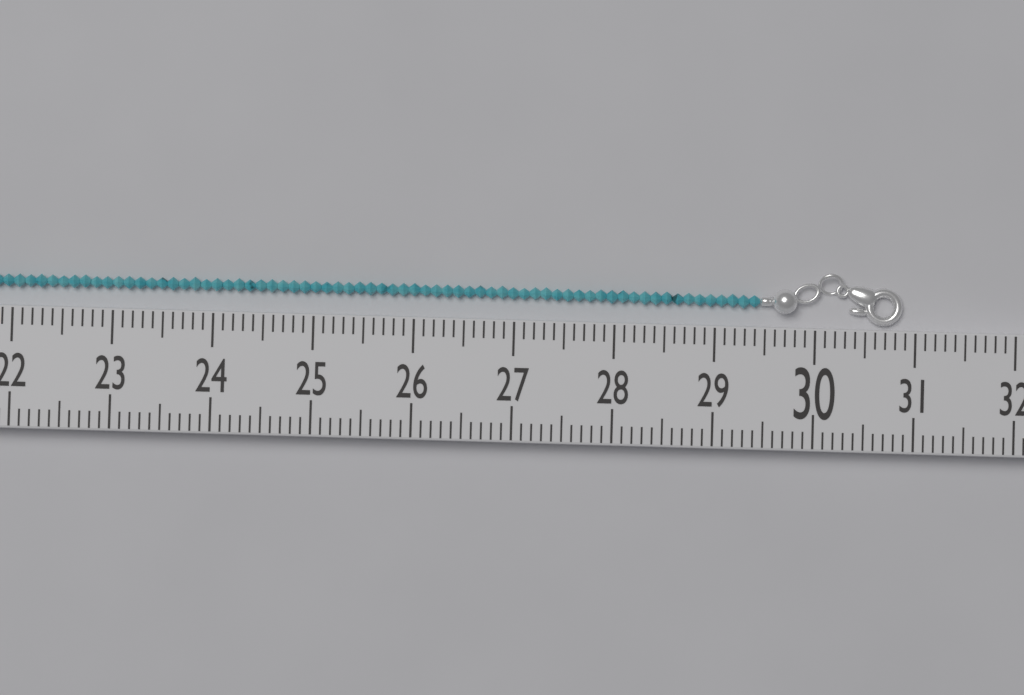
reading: 30.9 (no unit)
